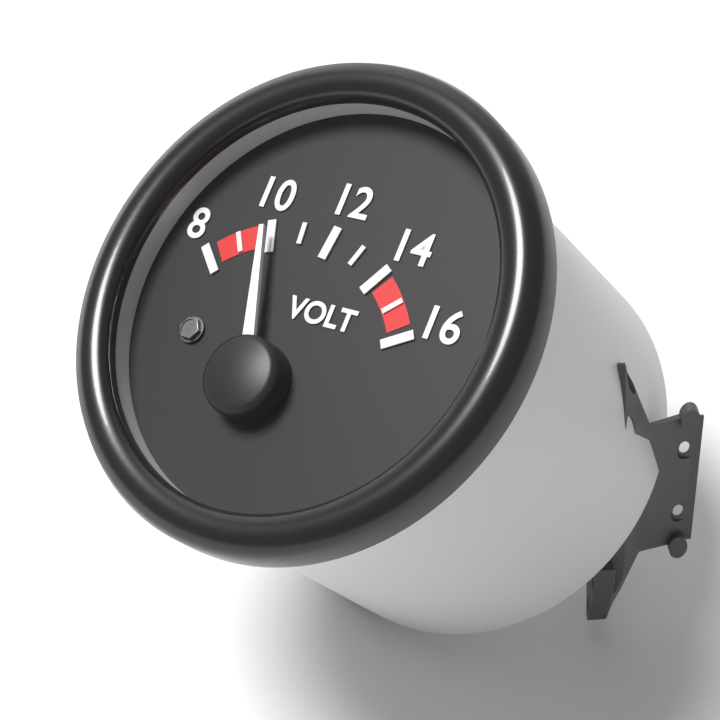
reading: 10 V
